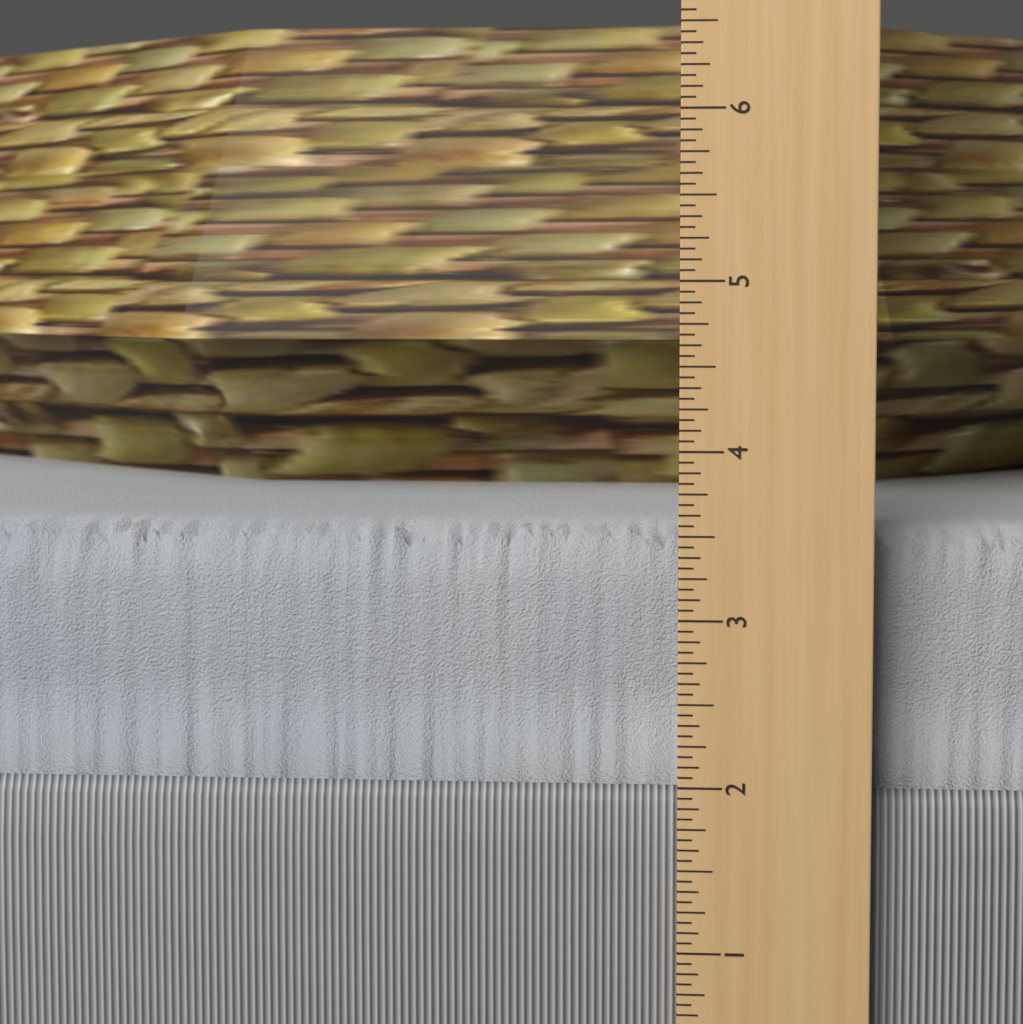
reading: 3.5000 in
